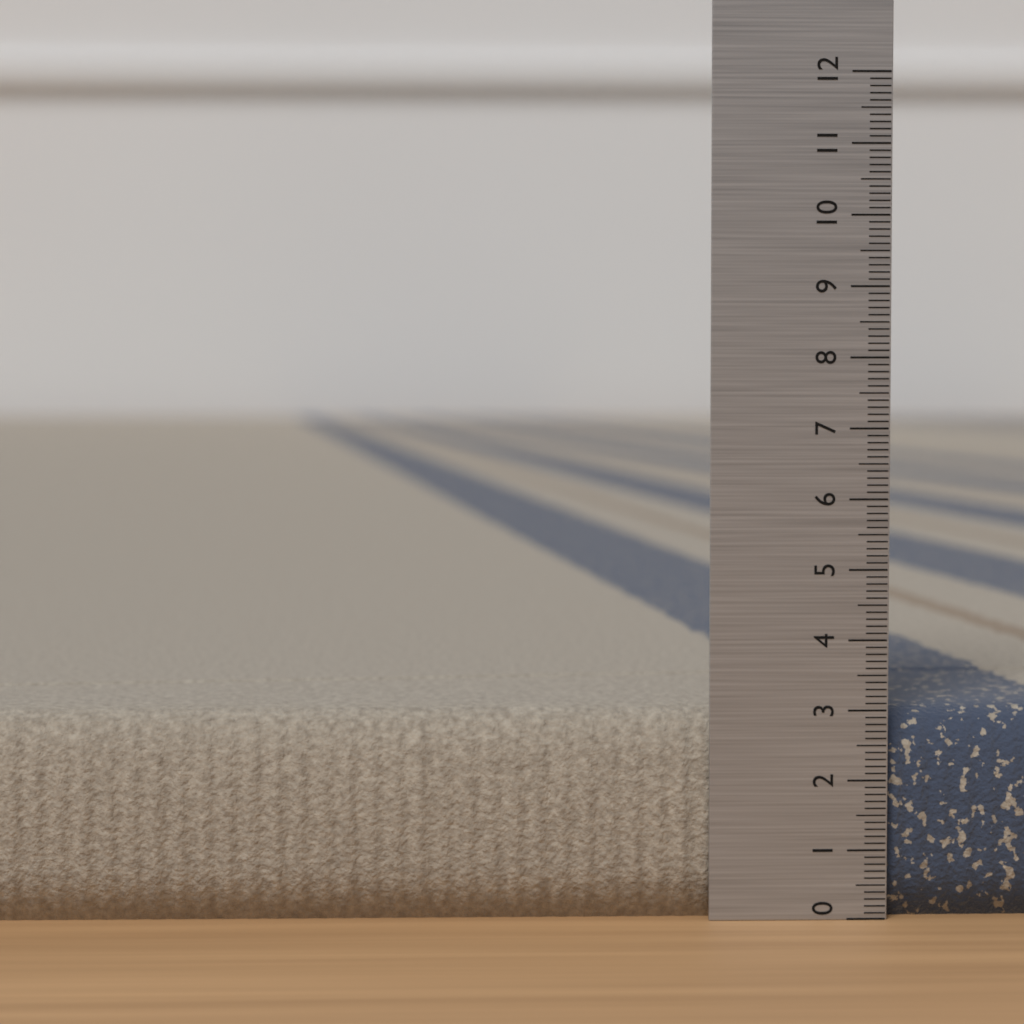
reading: 3.0 (no unit)
